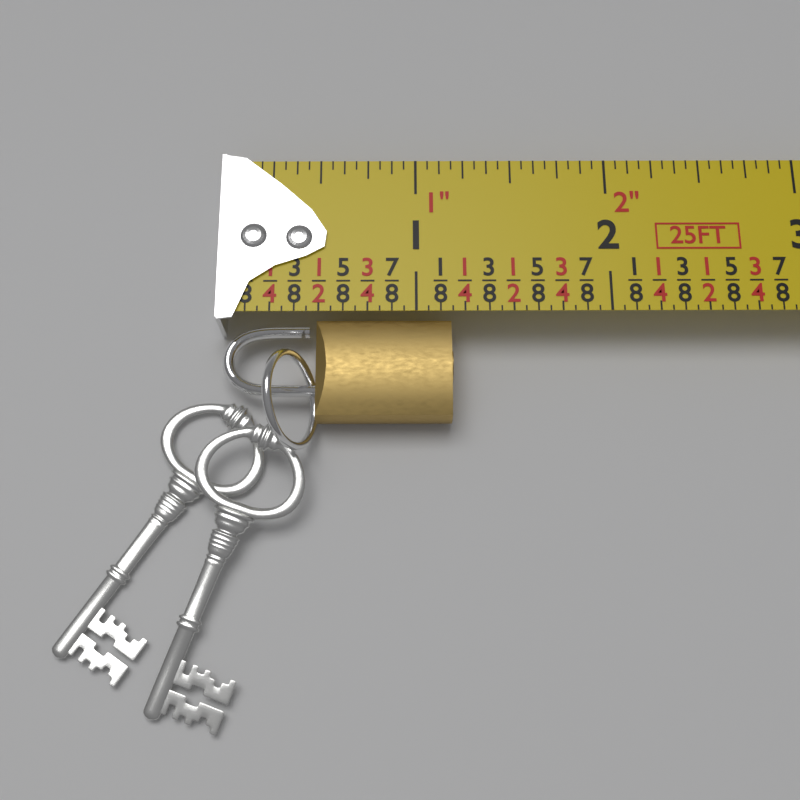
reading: 1.1875 in
